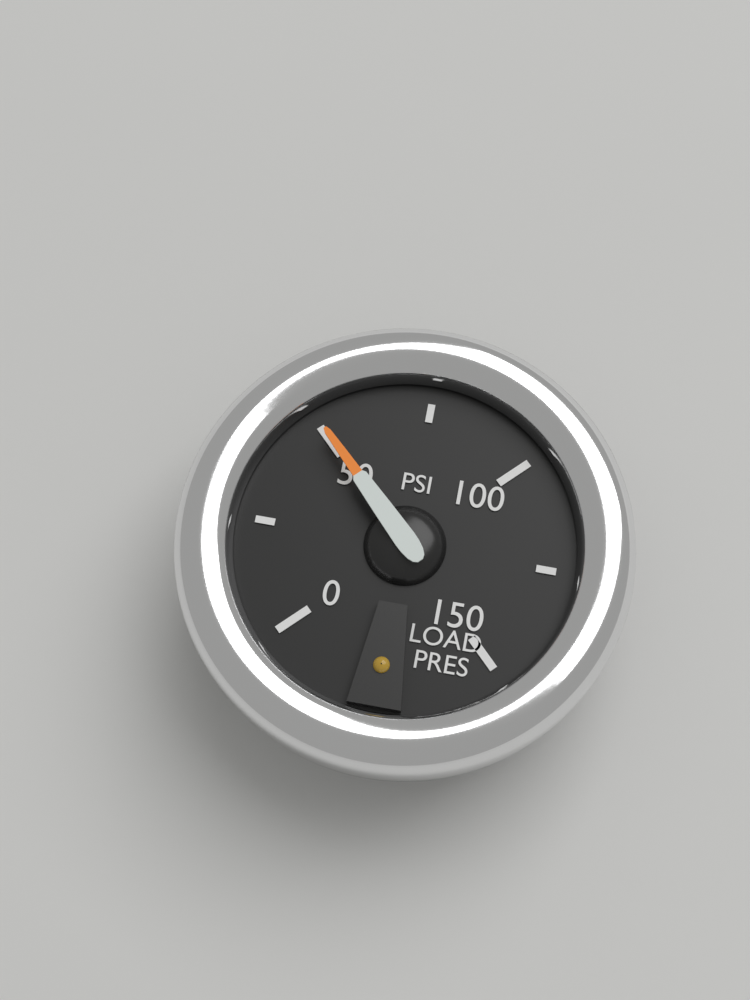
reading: 50 psi
